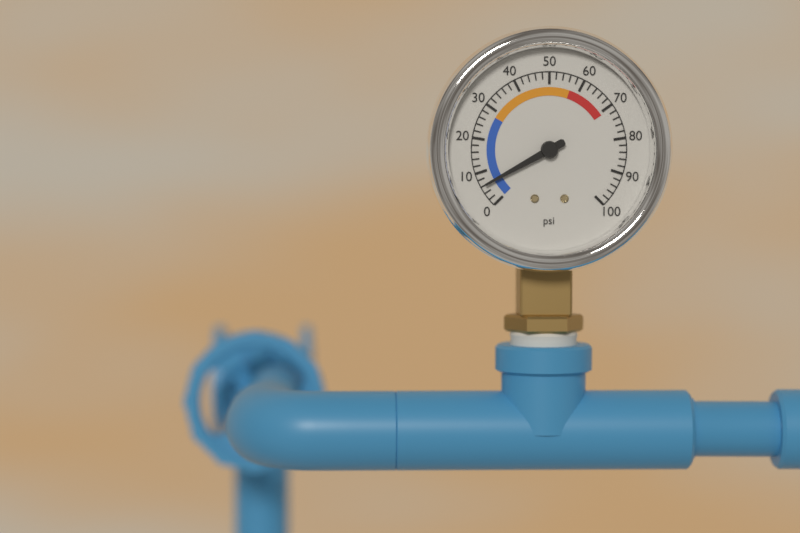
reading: 6 psi
